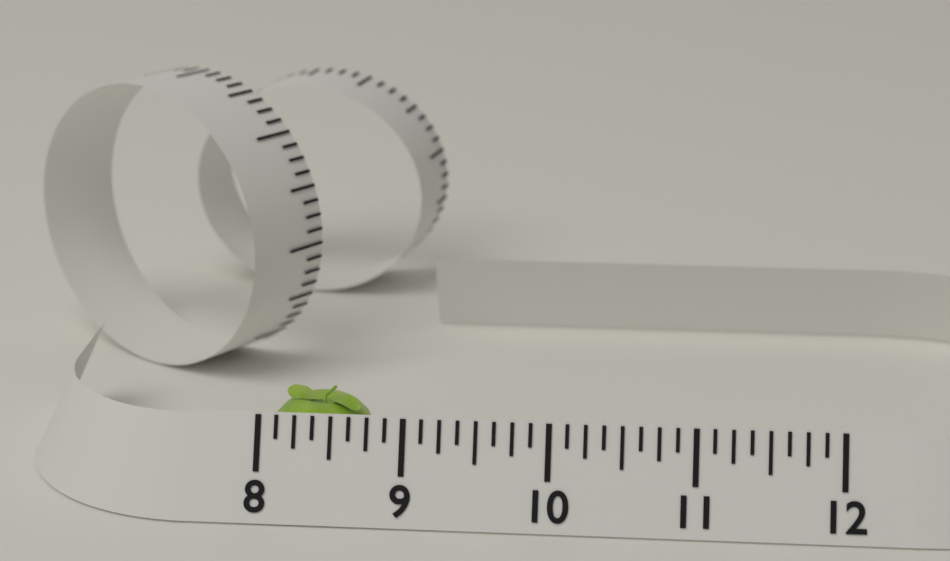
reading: 8.750 (no unit)
